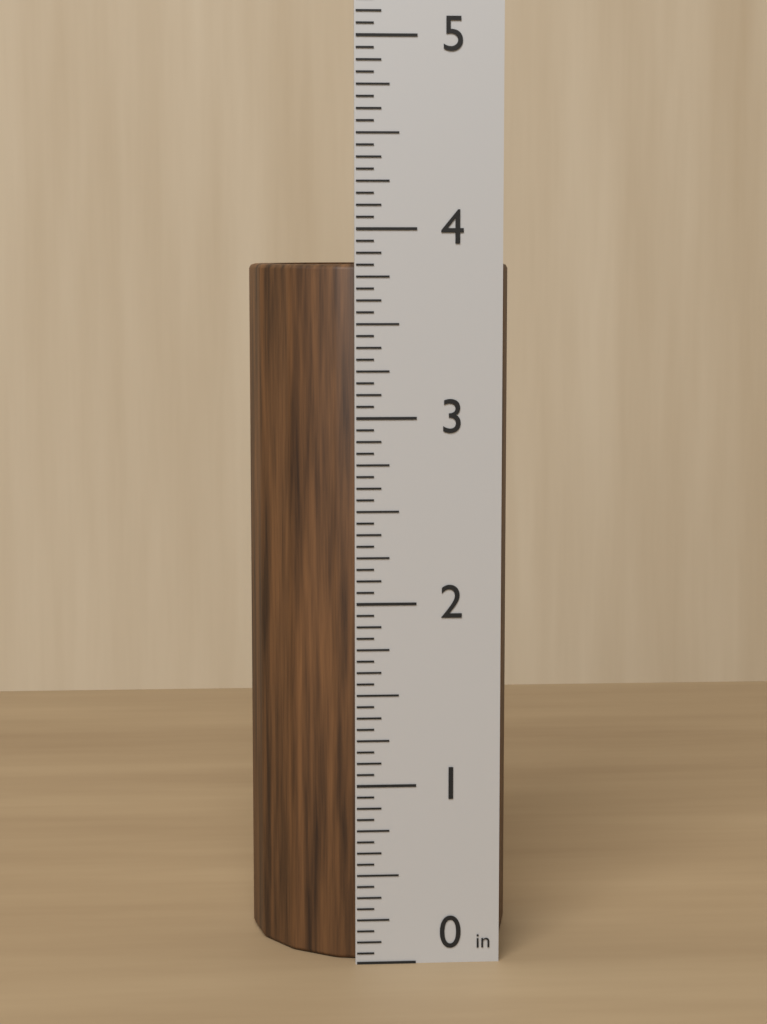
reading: 3.8125 in
